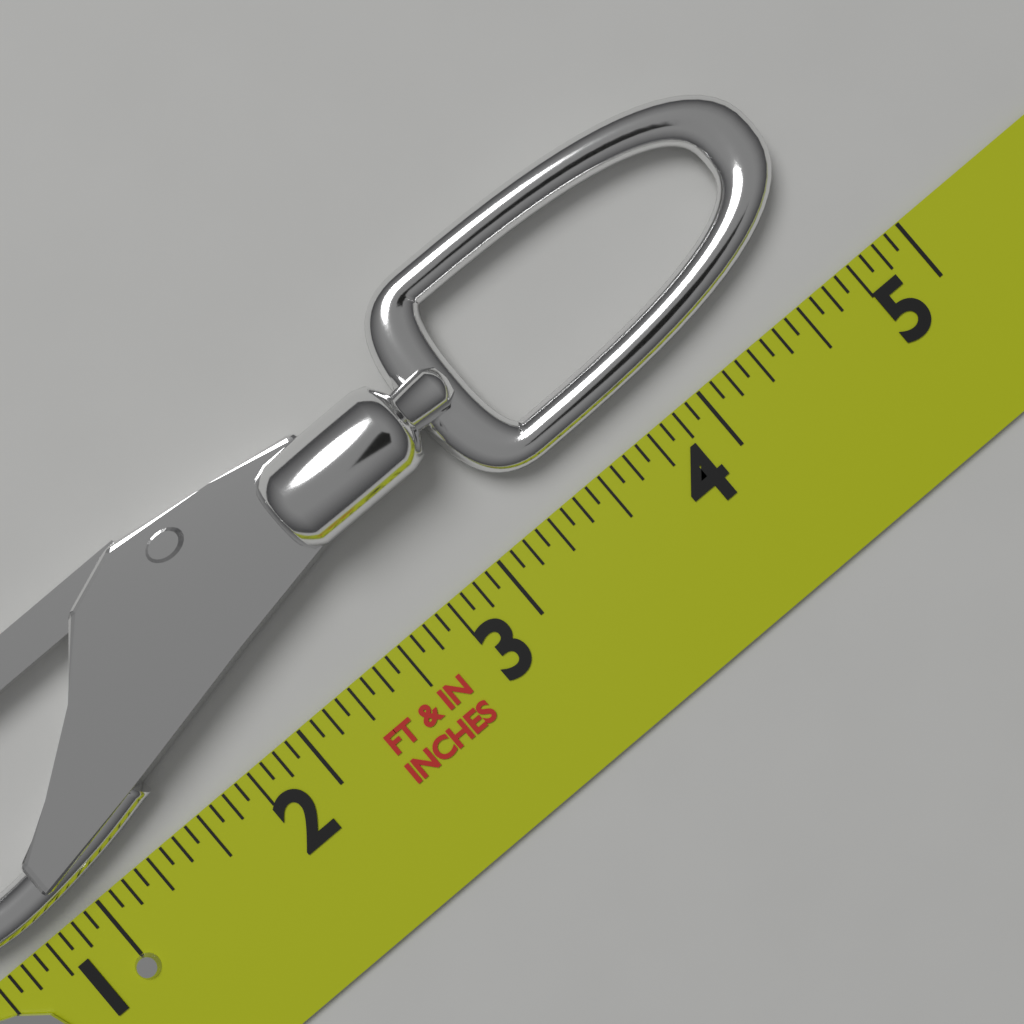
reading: 4.8125 in
